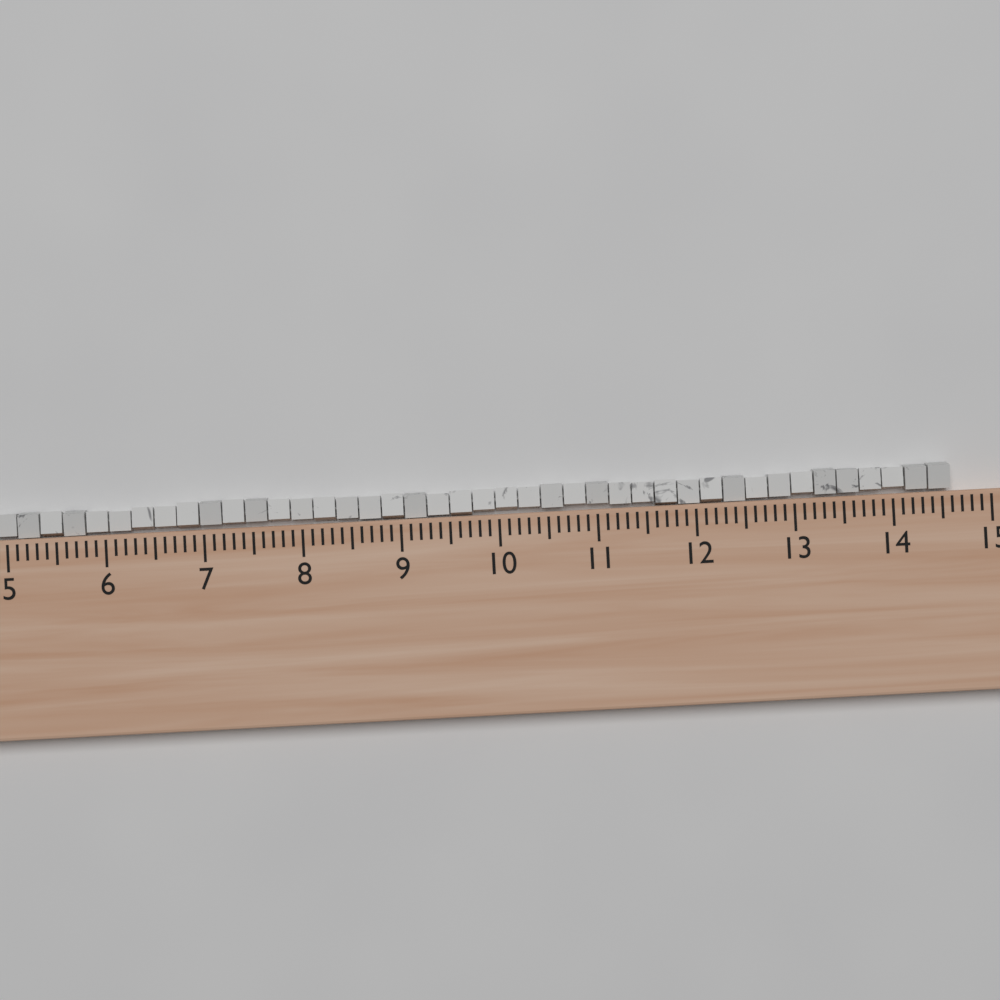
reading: 14.6 (no unit)
